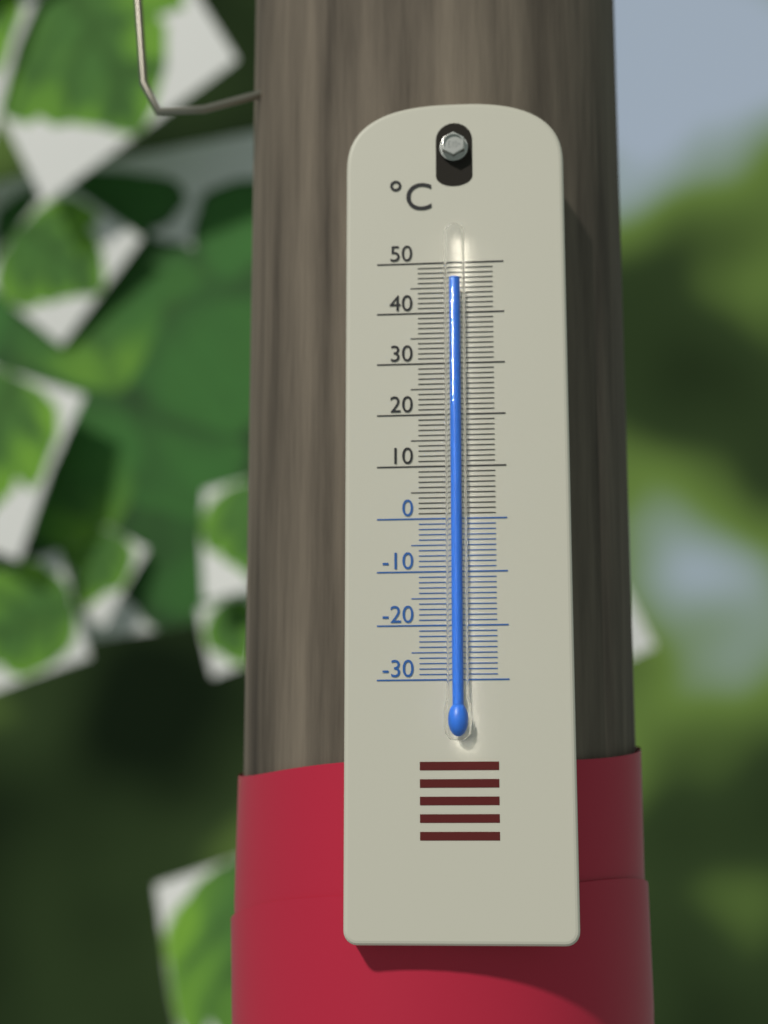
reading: 46 °C
